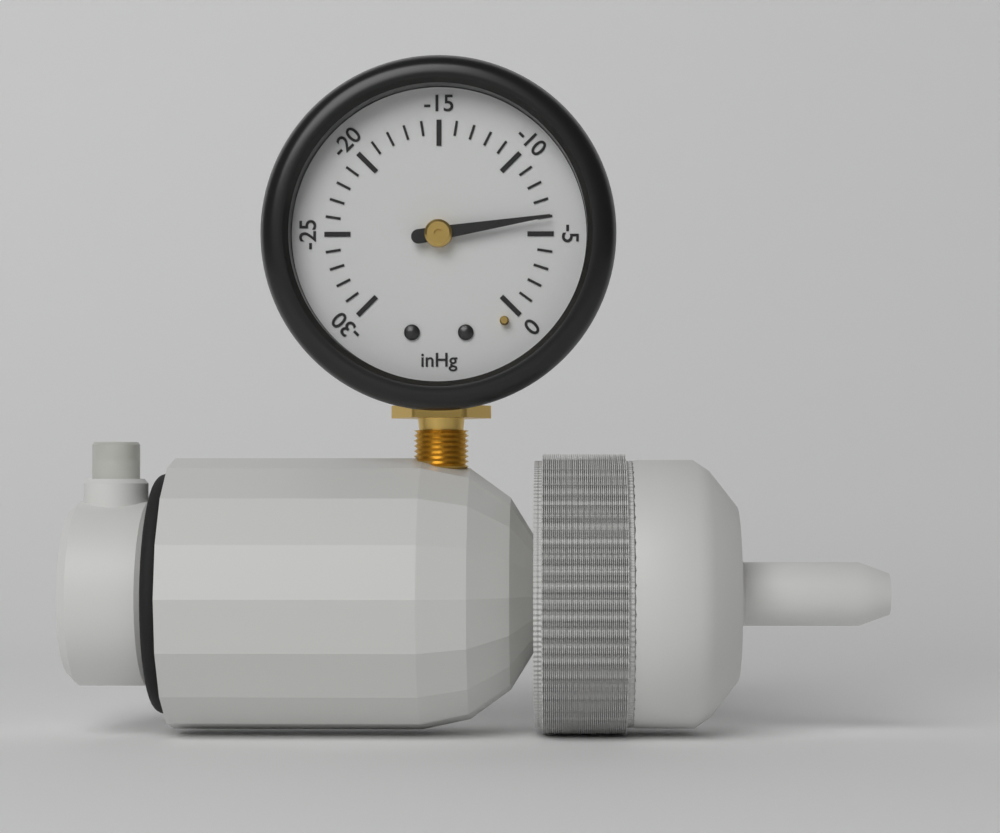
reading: -6 inHg
